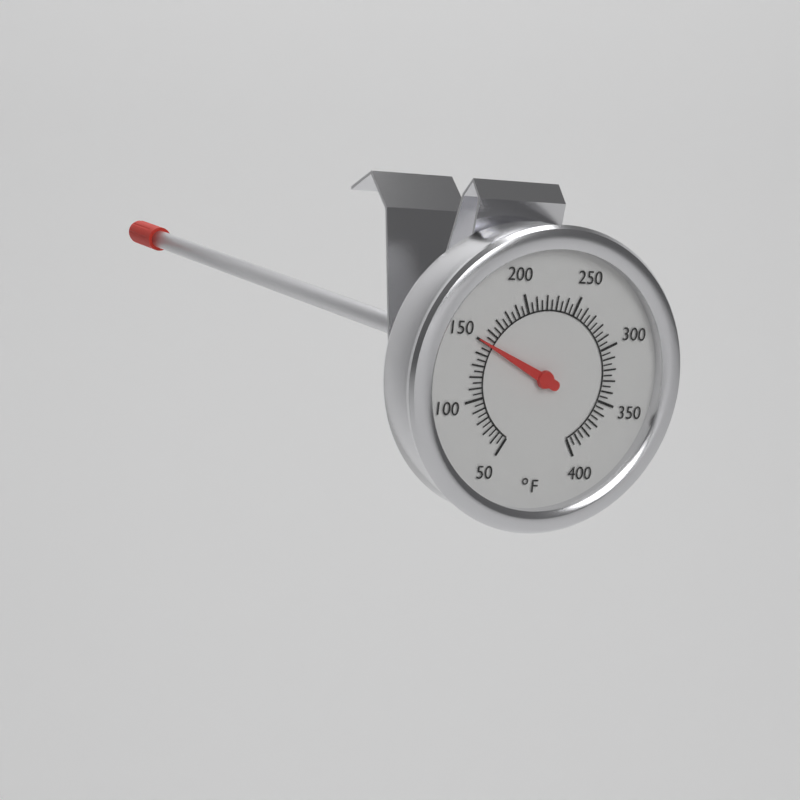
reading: 150 °F
